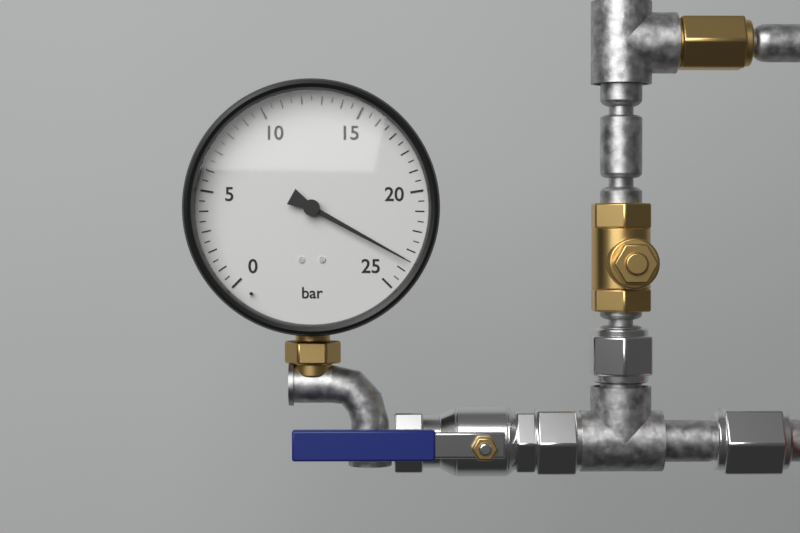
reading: 23.5 bar
